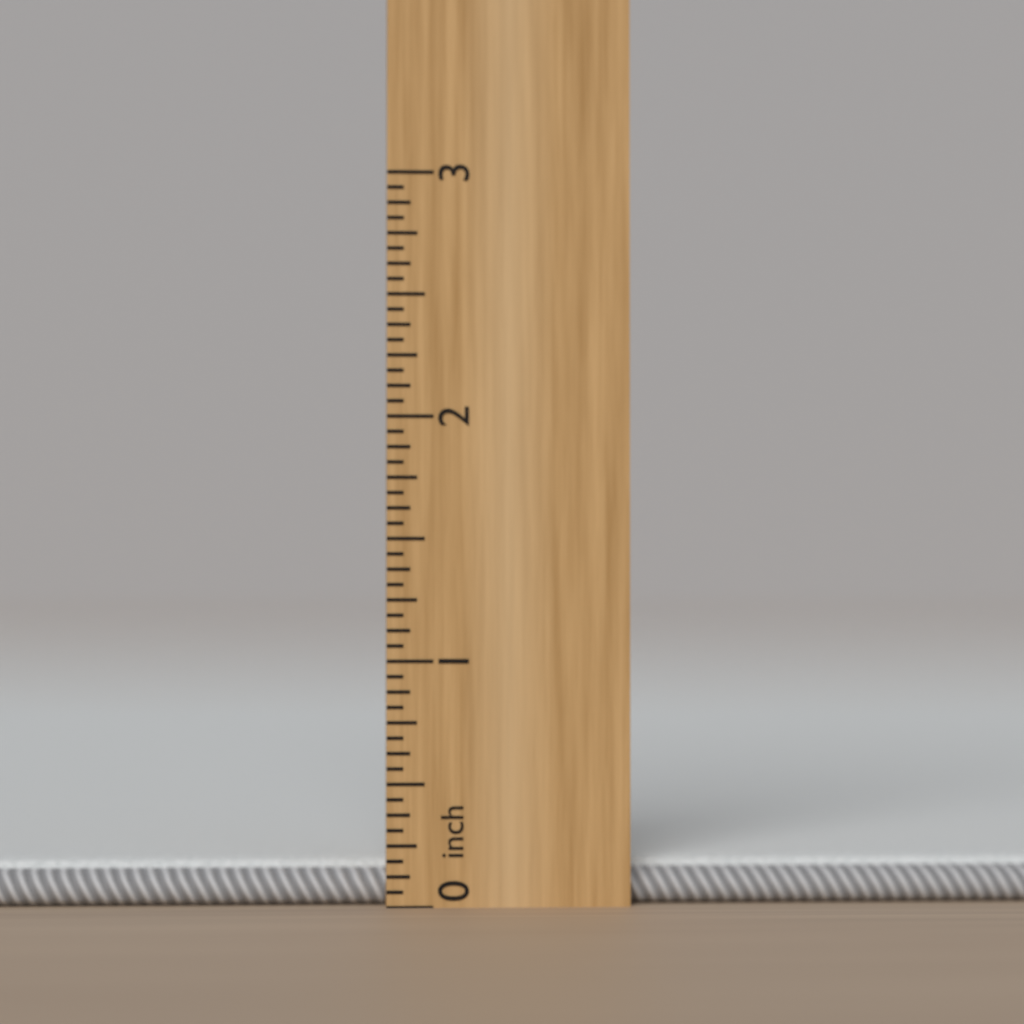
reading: 0.1875 inch
